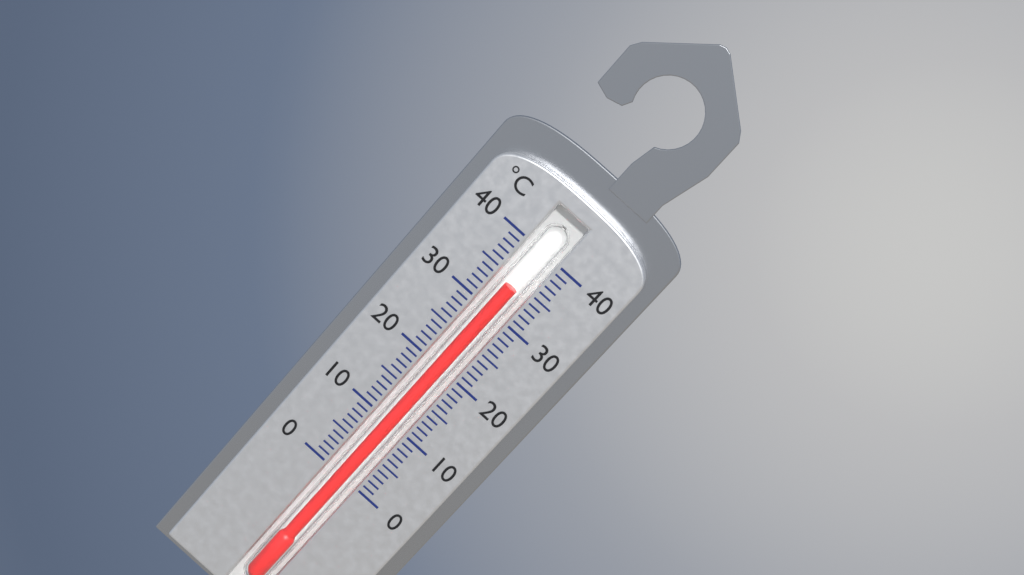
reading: 34 °C
